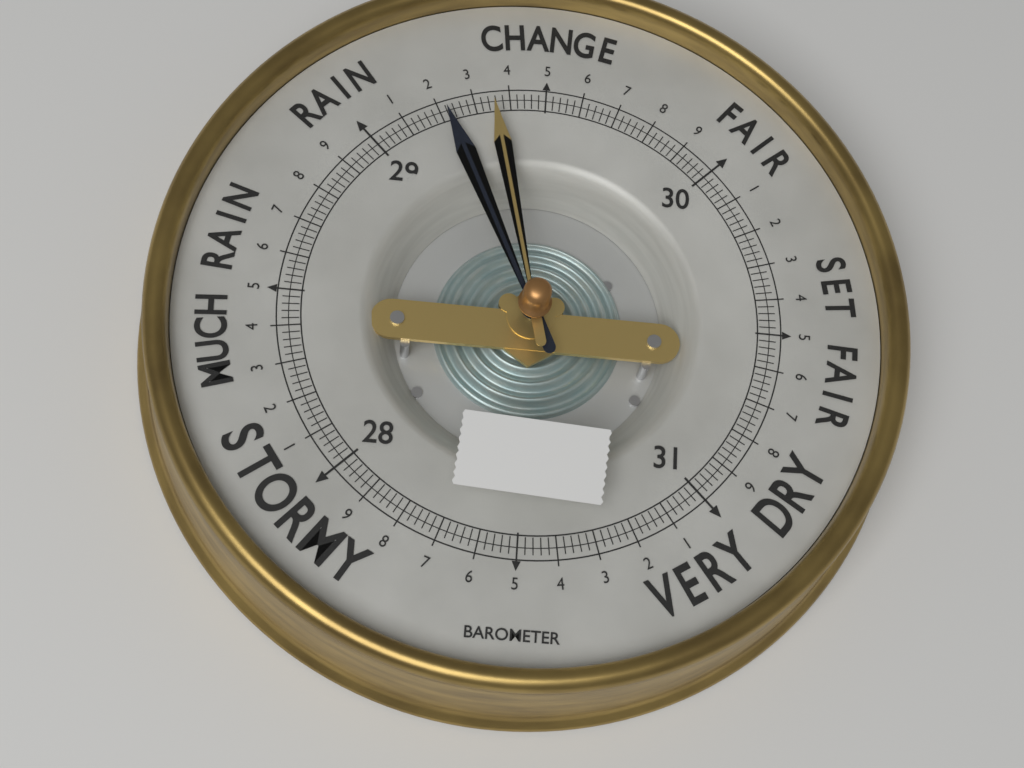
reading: 29.22 (no unit)
